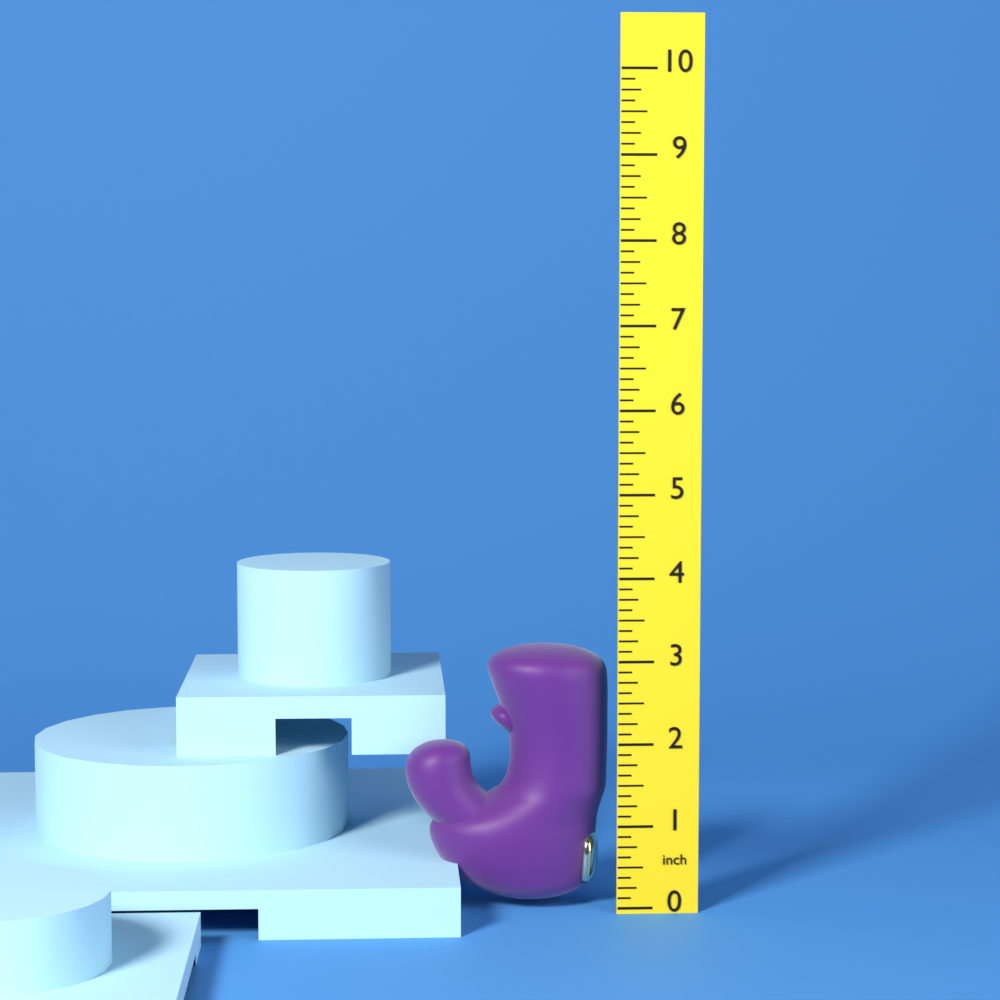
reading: 3.125 inch
